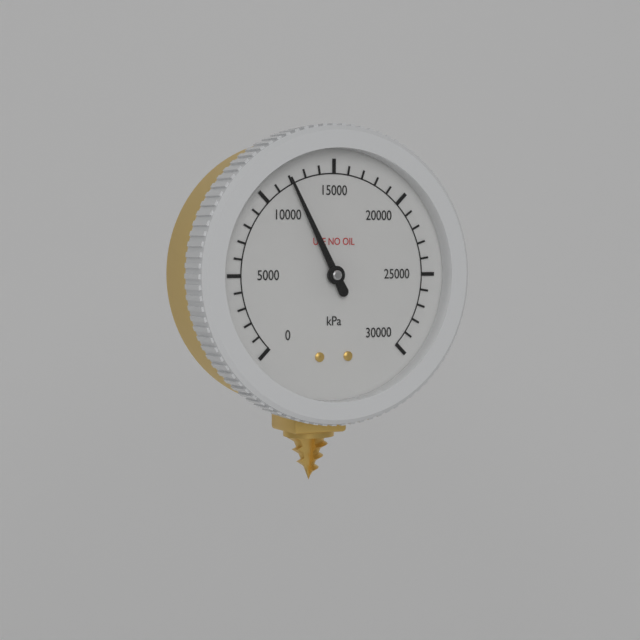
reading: 12000 kPa
